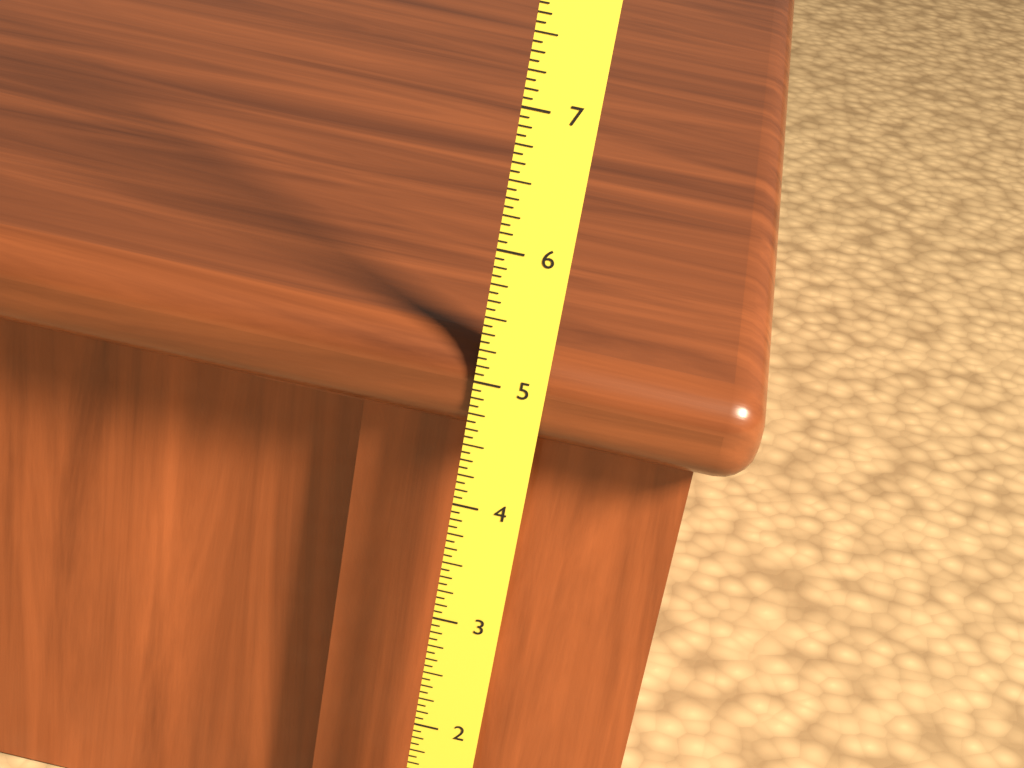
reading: 5.2500 (no unit)
